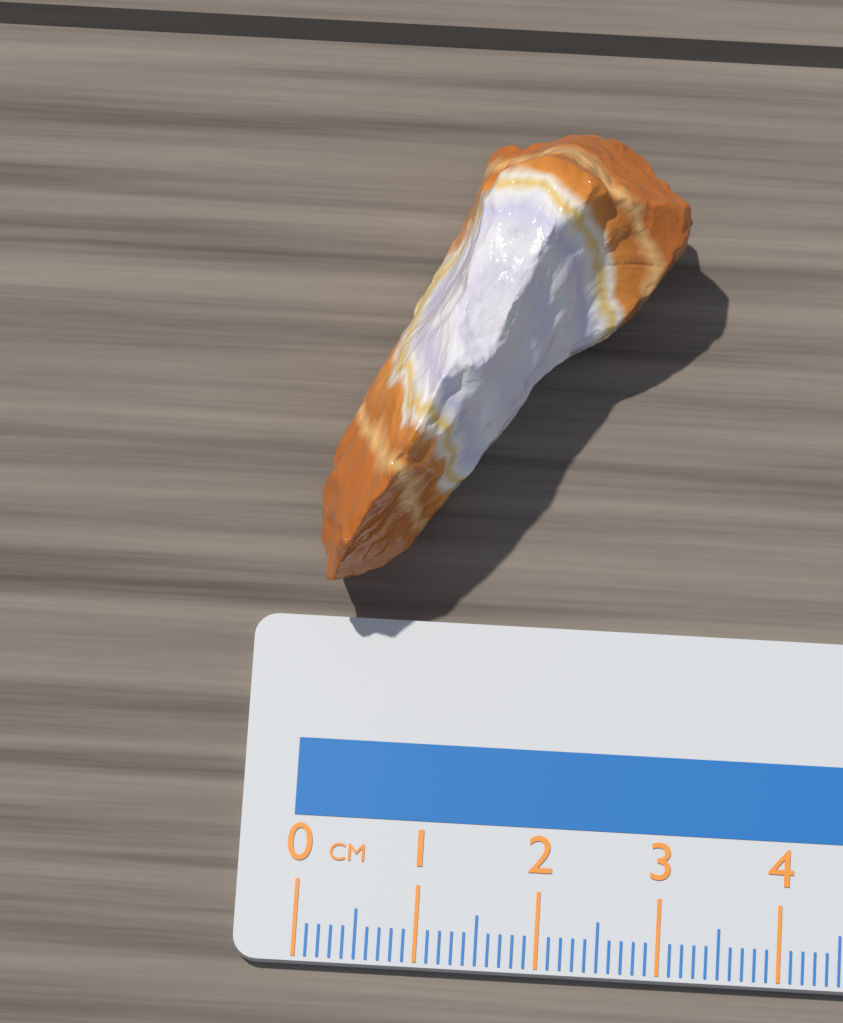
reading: 3.0 cm
